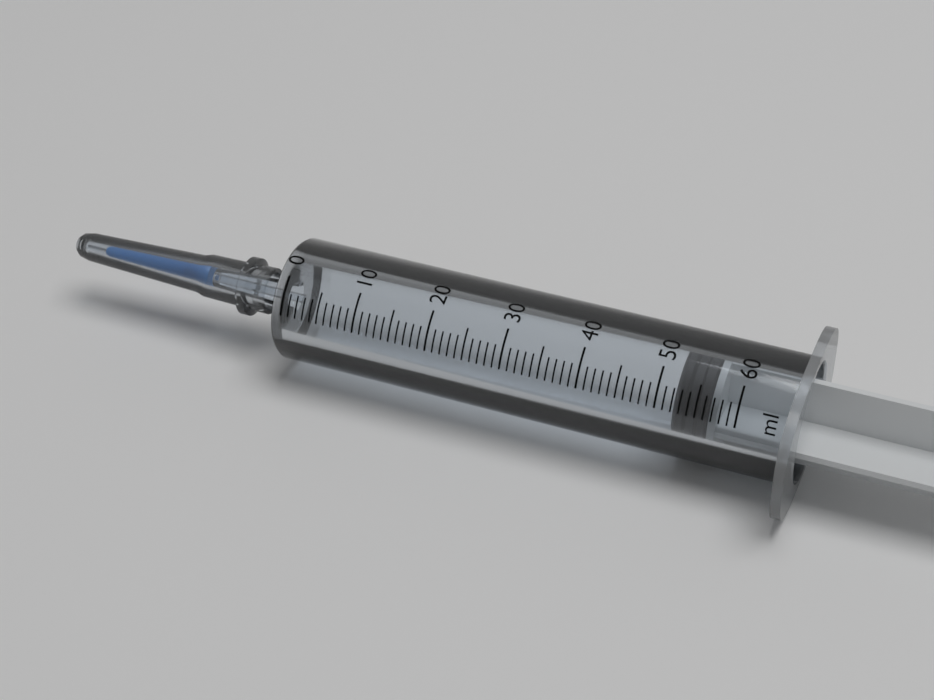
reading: 52 ml
